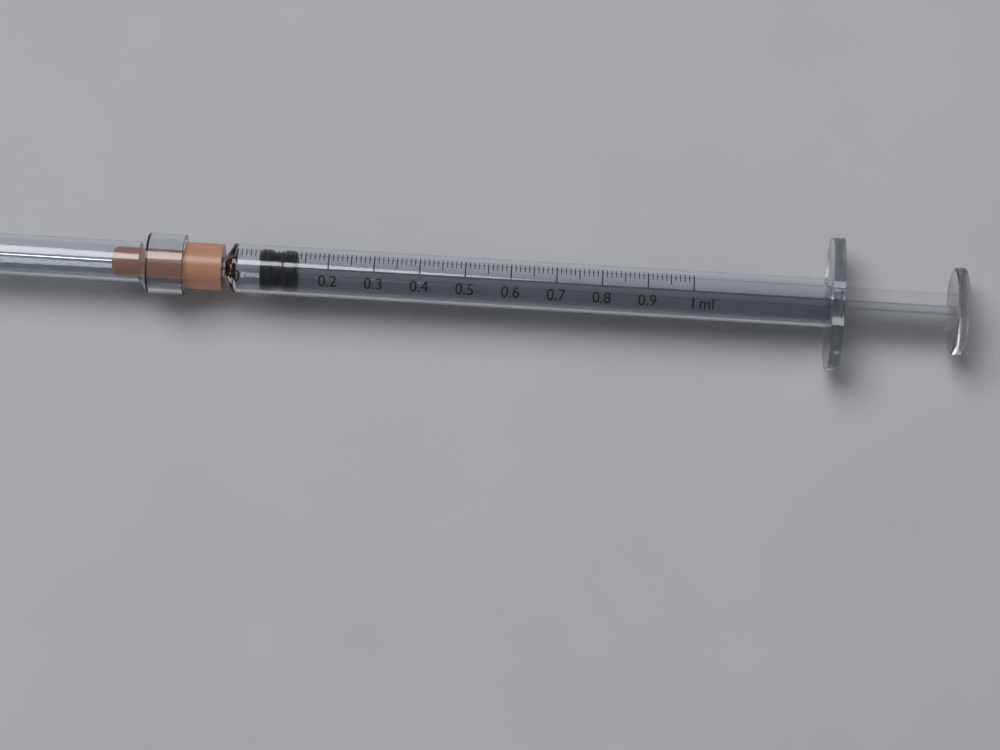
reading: 0.05 ml
